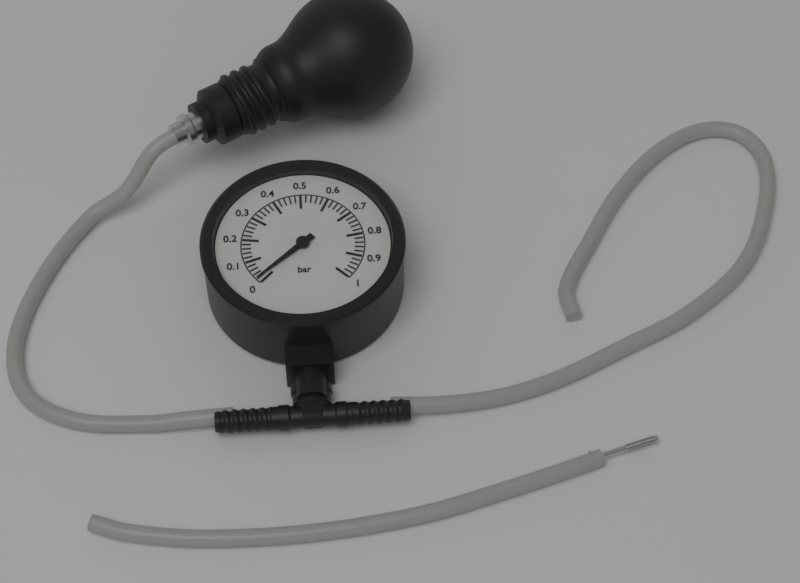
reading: 0.02 bar
